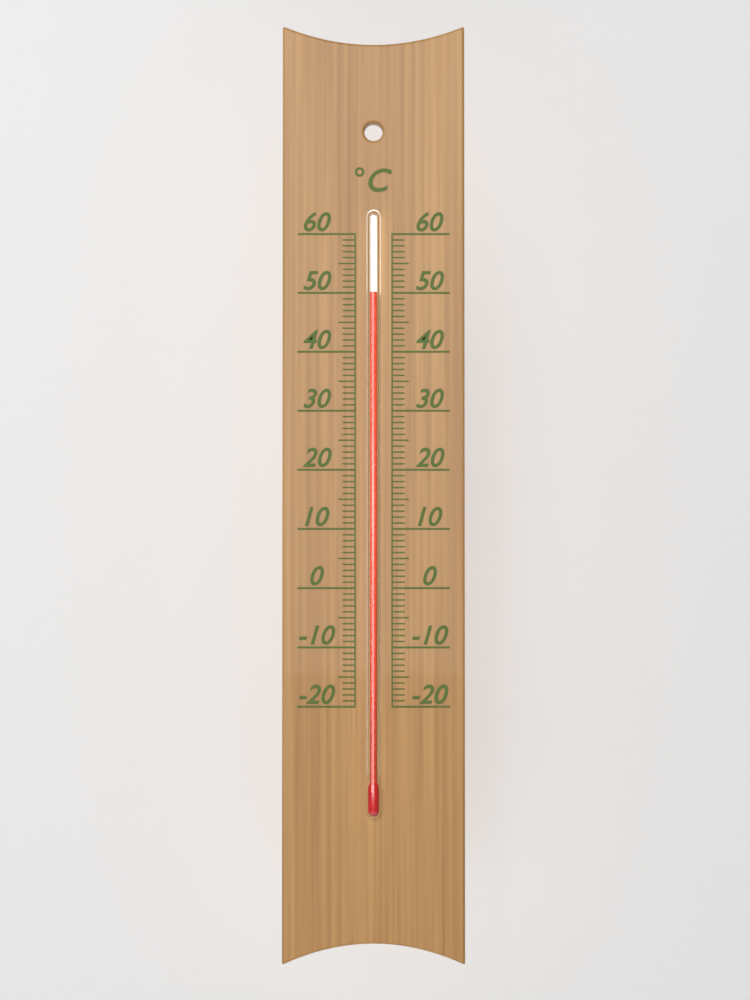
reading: 50 °C
